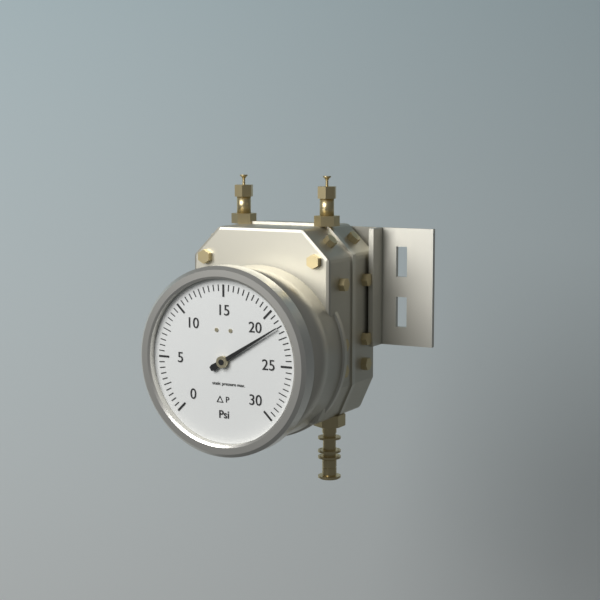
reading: 21.5 psi
